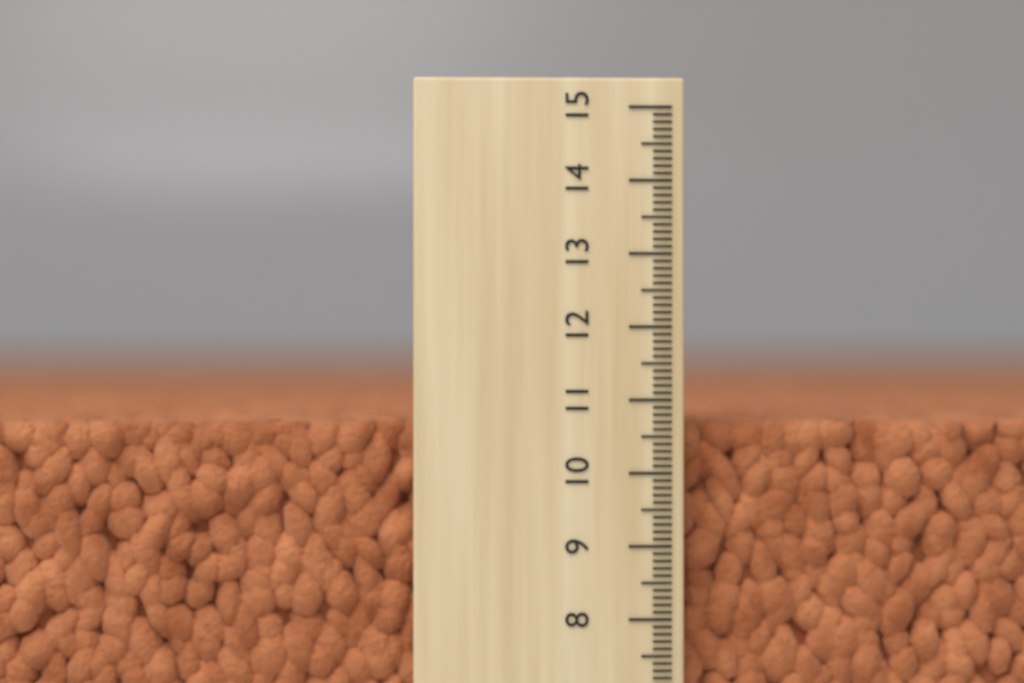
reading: 10.7 (no unit)
